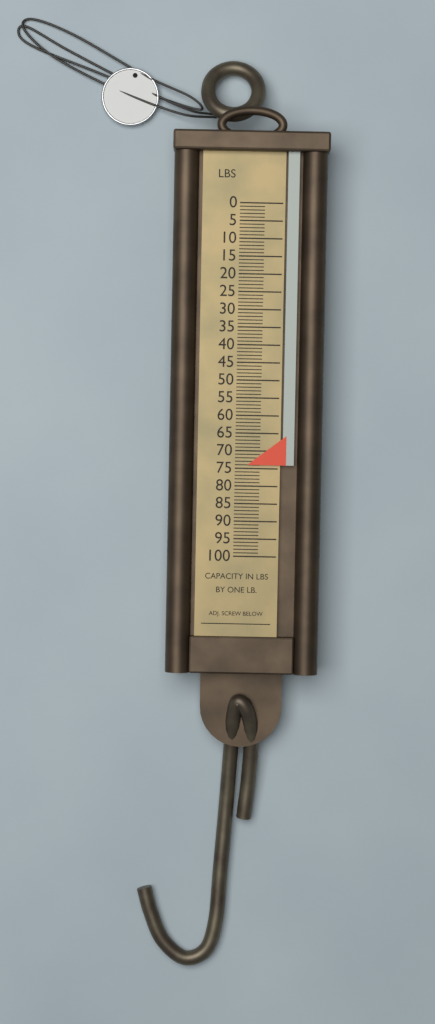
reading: 74 lb
